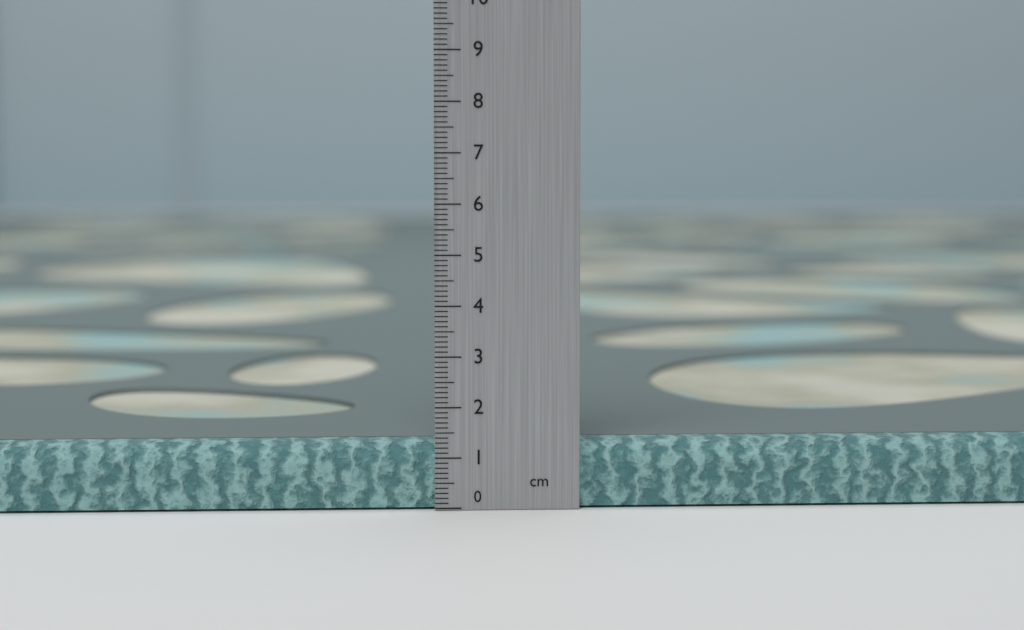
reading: 1.3 cm
